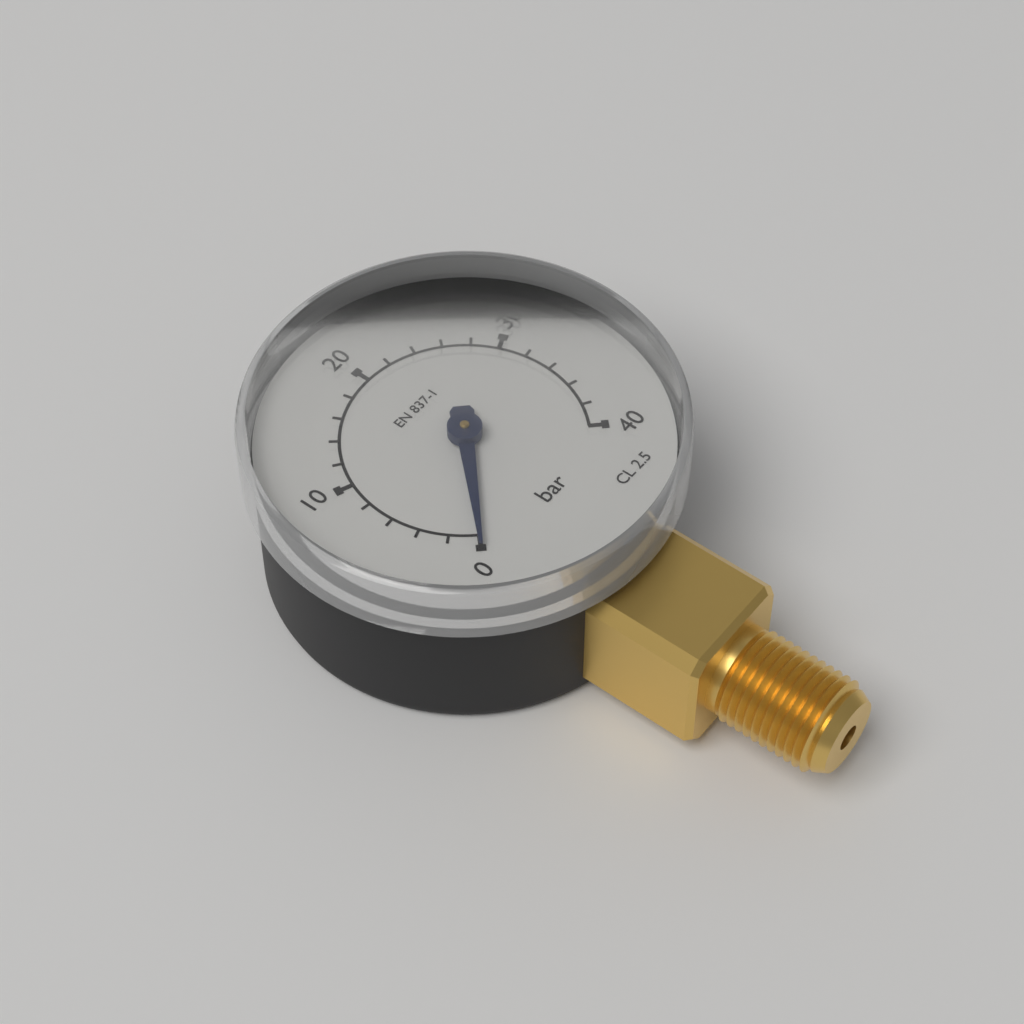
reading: 0 bar
